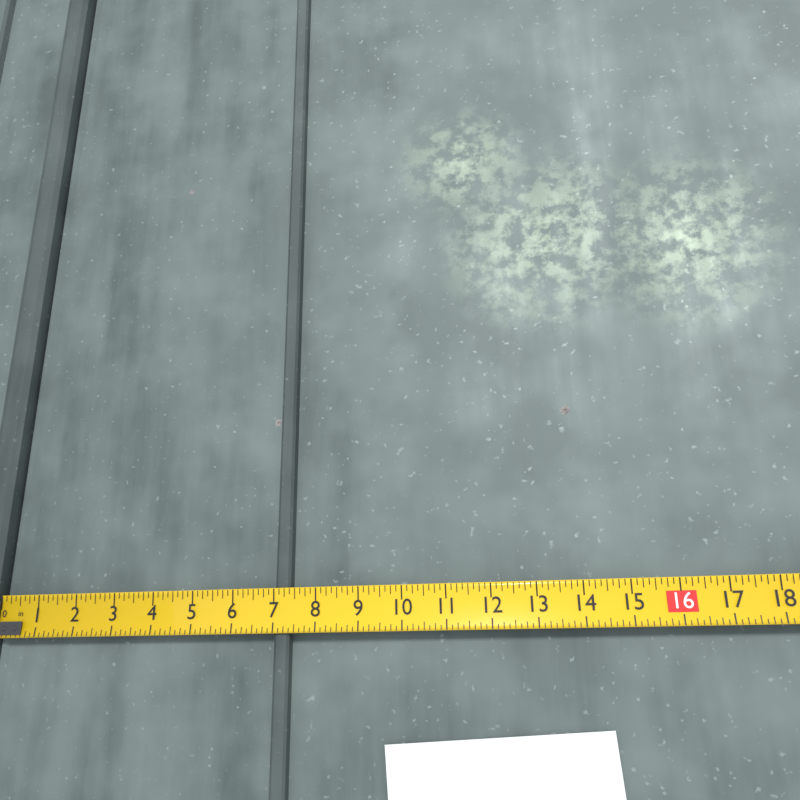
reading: 7.375 in
